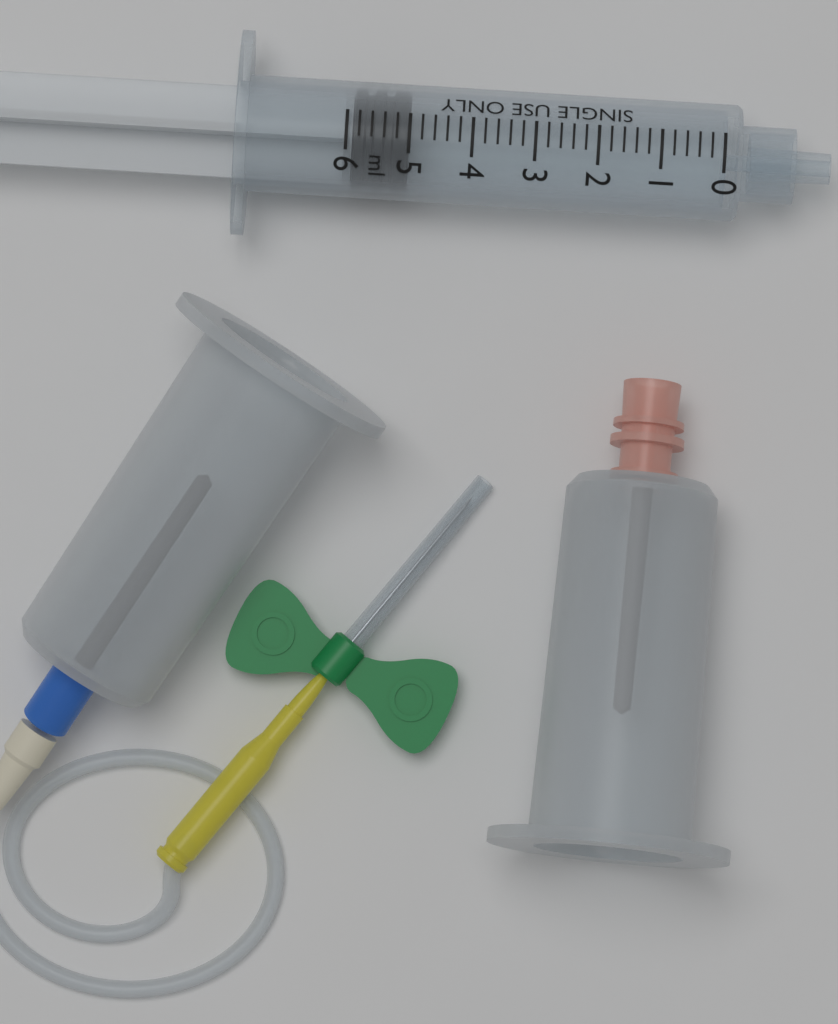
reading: 5.0 ml
